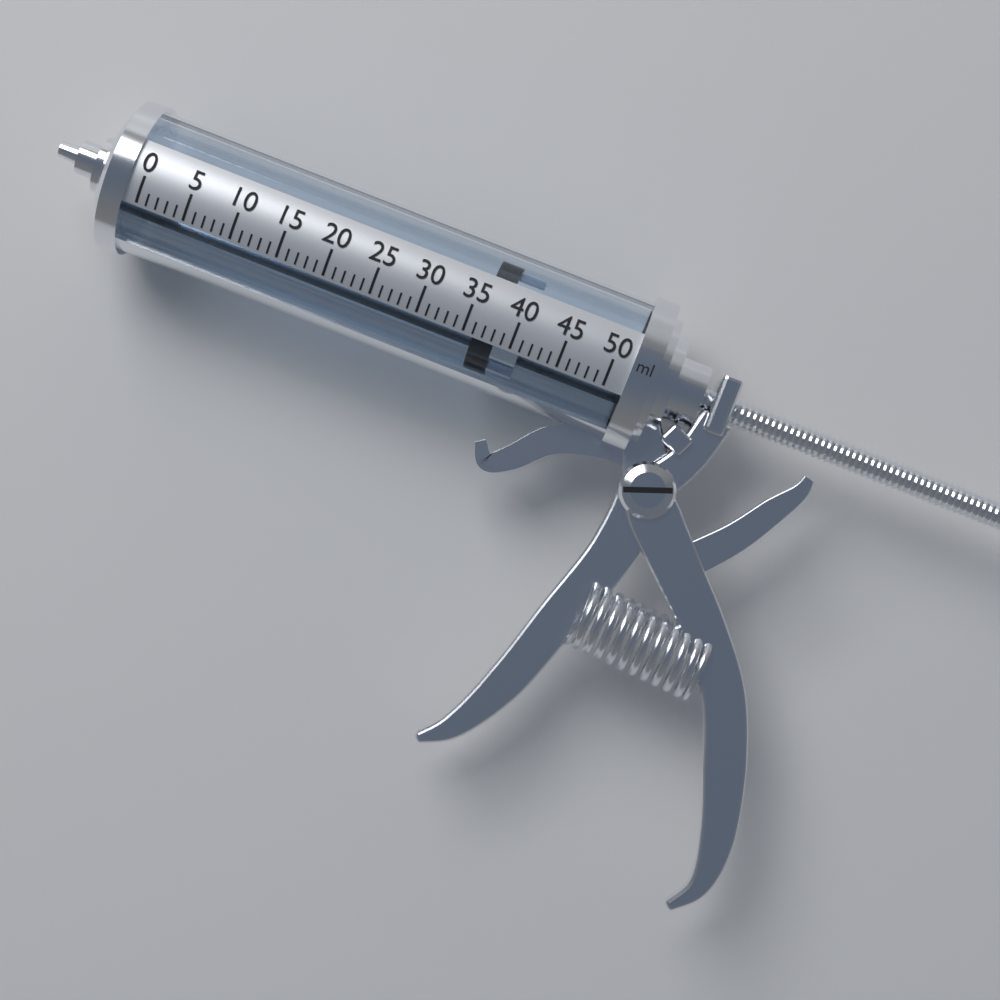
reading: 36 ml
